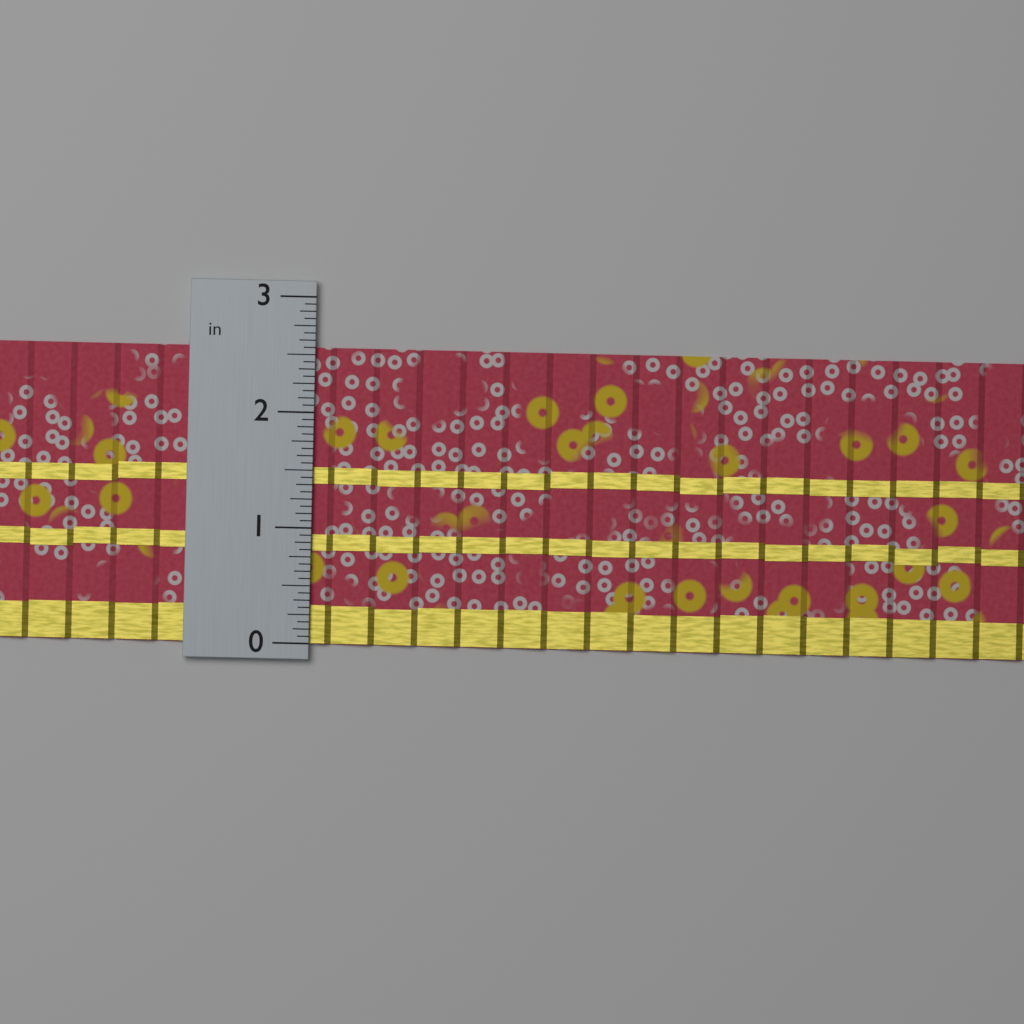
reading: 2.5625 in
